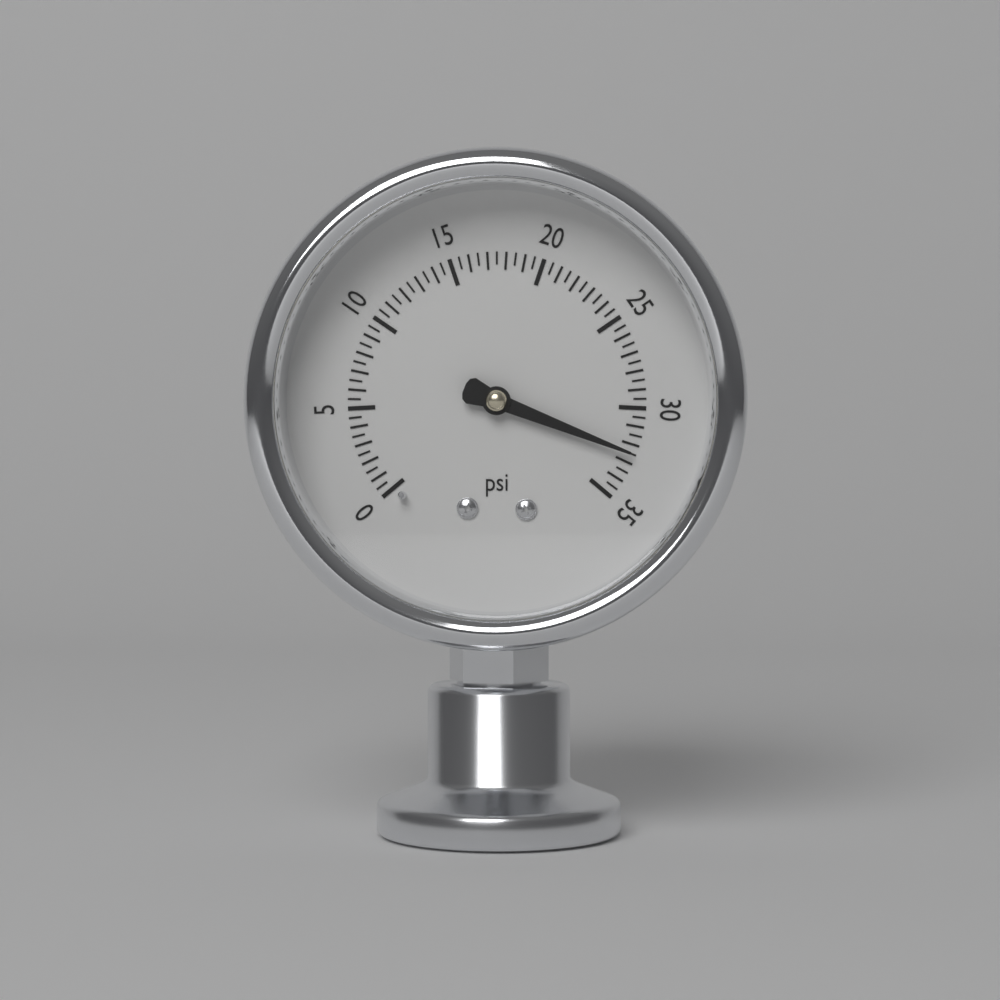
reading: 32.5 psi
